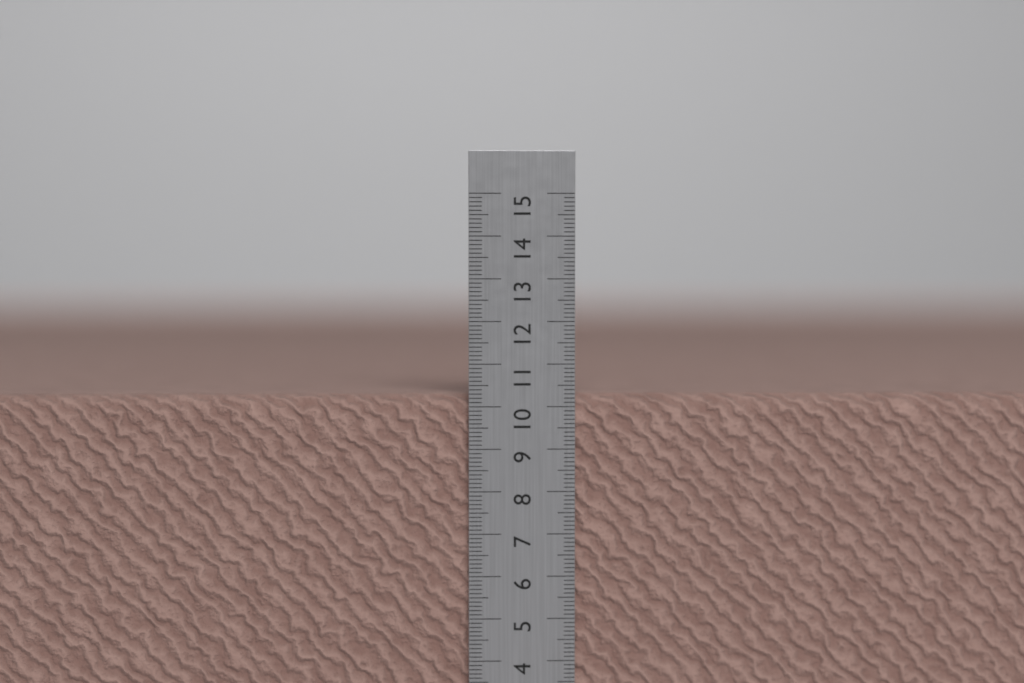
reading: 10.3 cm
